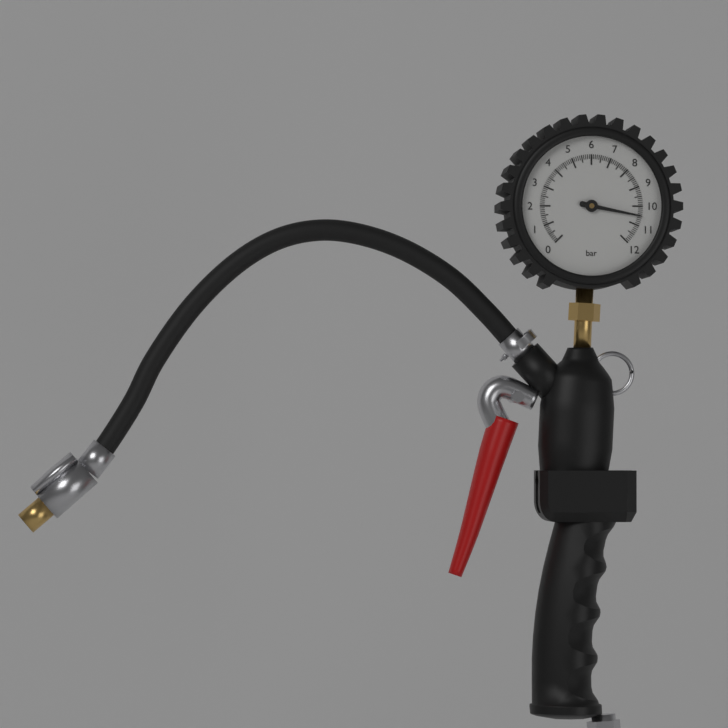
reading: 10.5 bar
